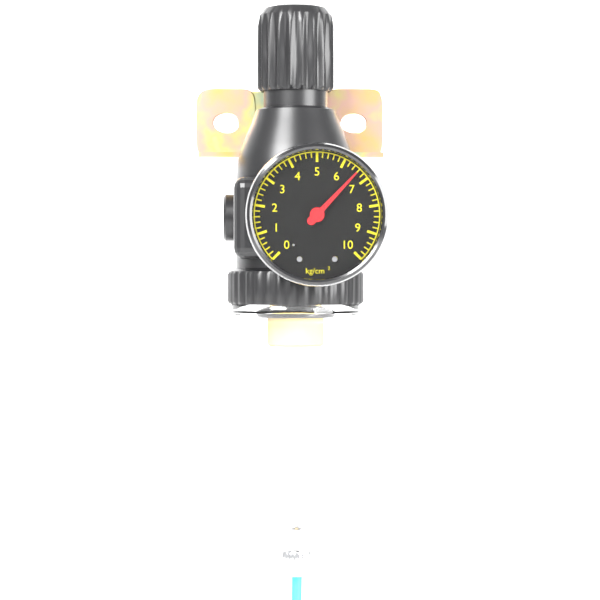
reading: 6.6 kg/cm²
